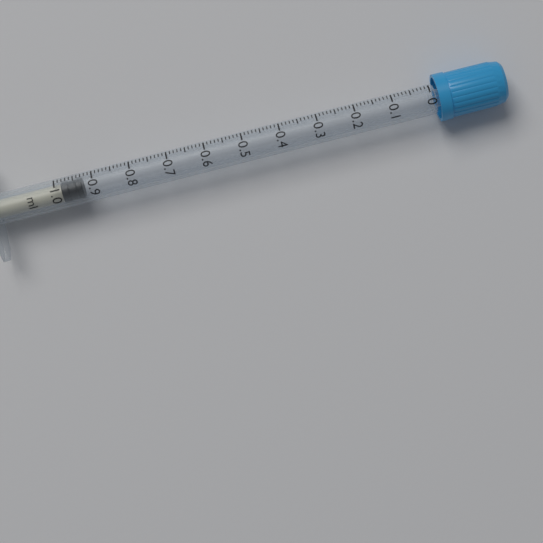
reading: 0.93 ml
